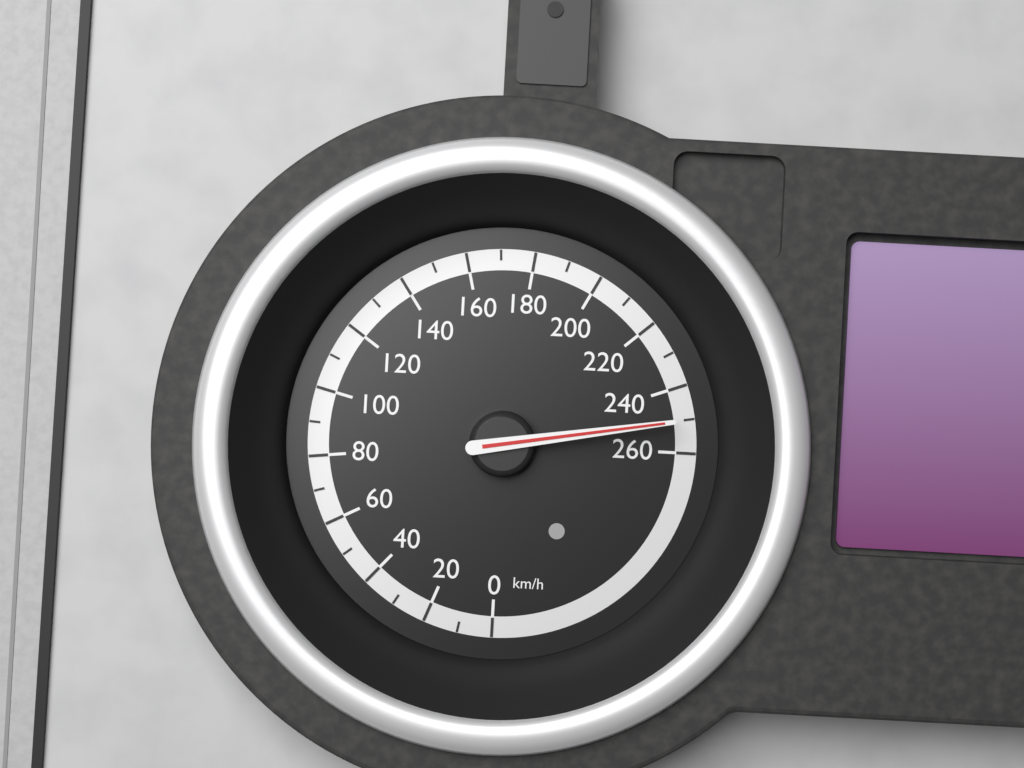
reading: 250 km/h
